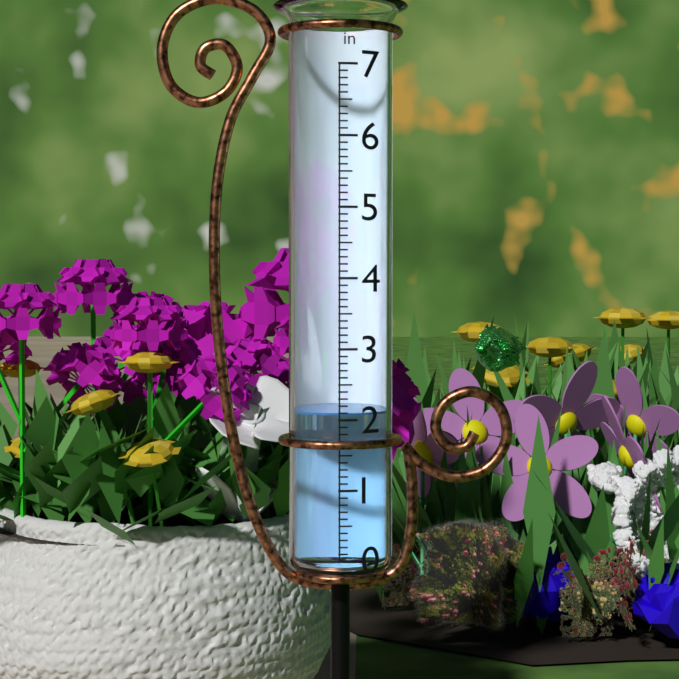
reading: 2.1 in
